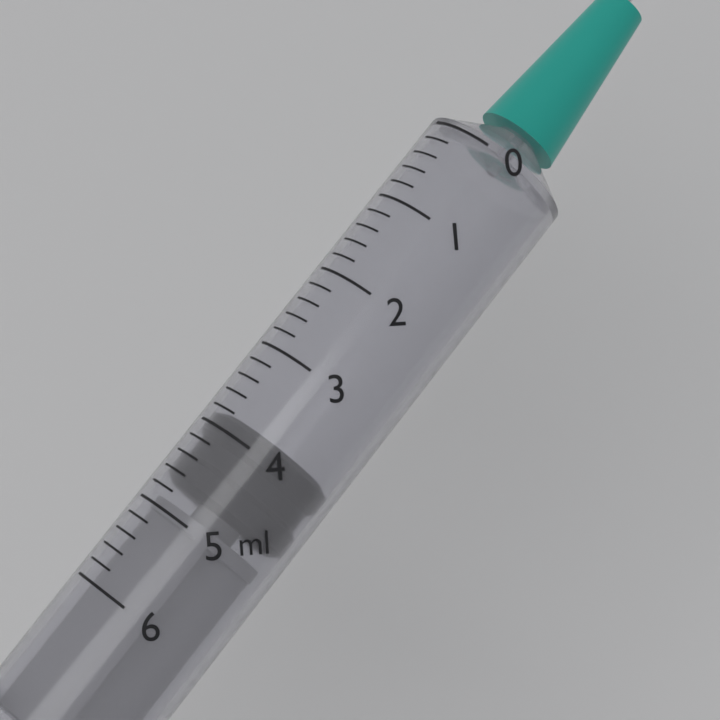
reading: 3.8 ml
